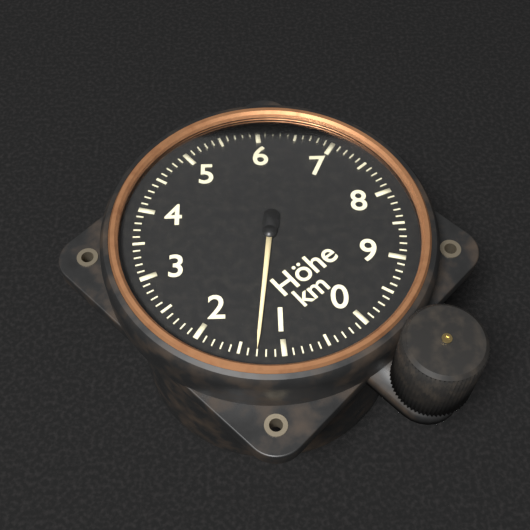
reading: 1.3 km
